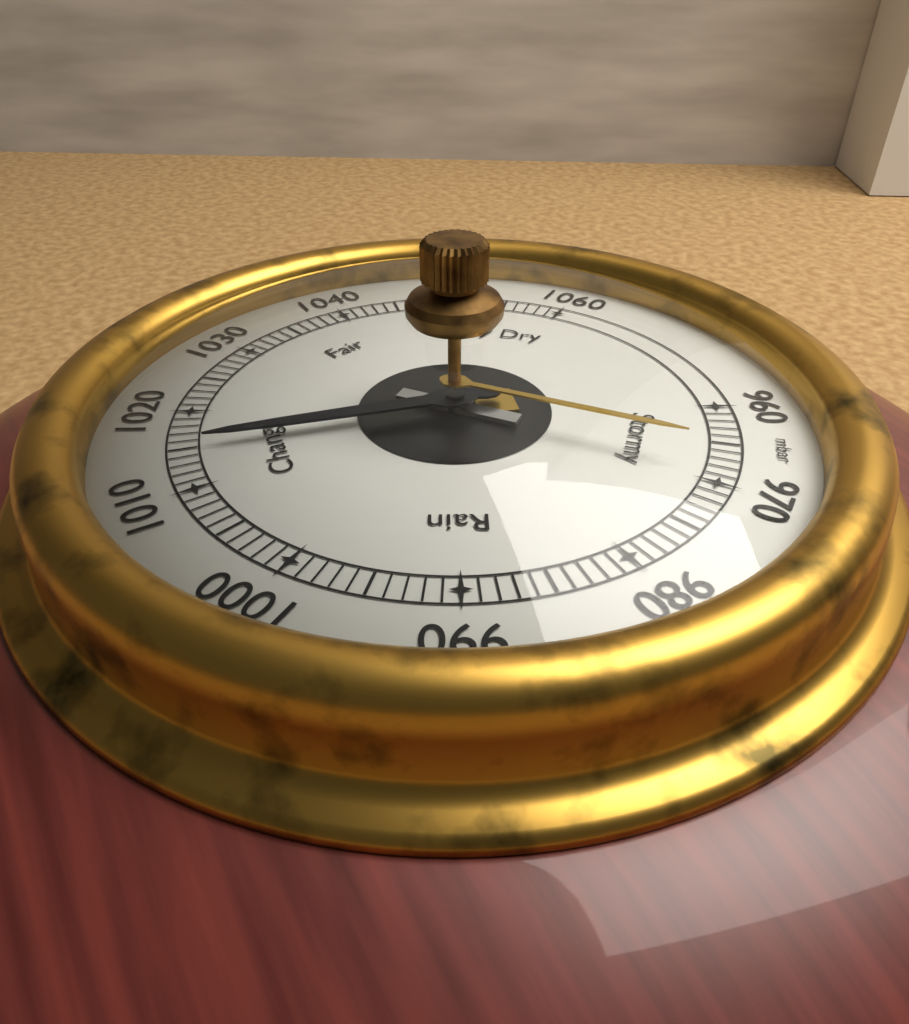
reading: 1015 mbar
